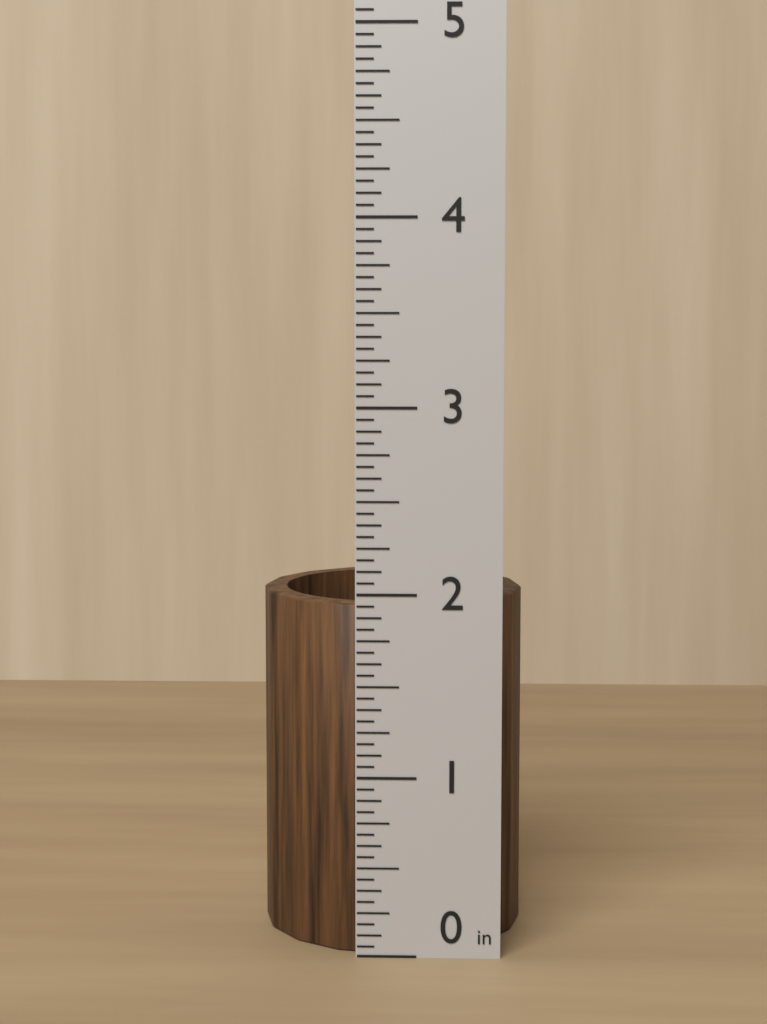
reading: 1.9375 in
